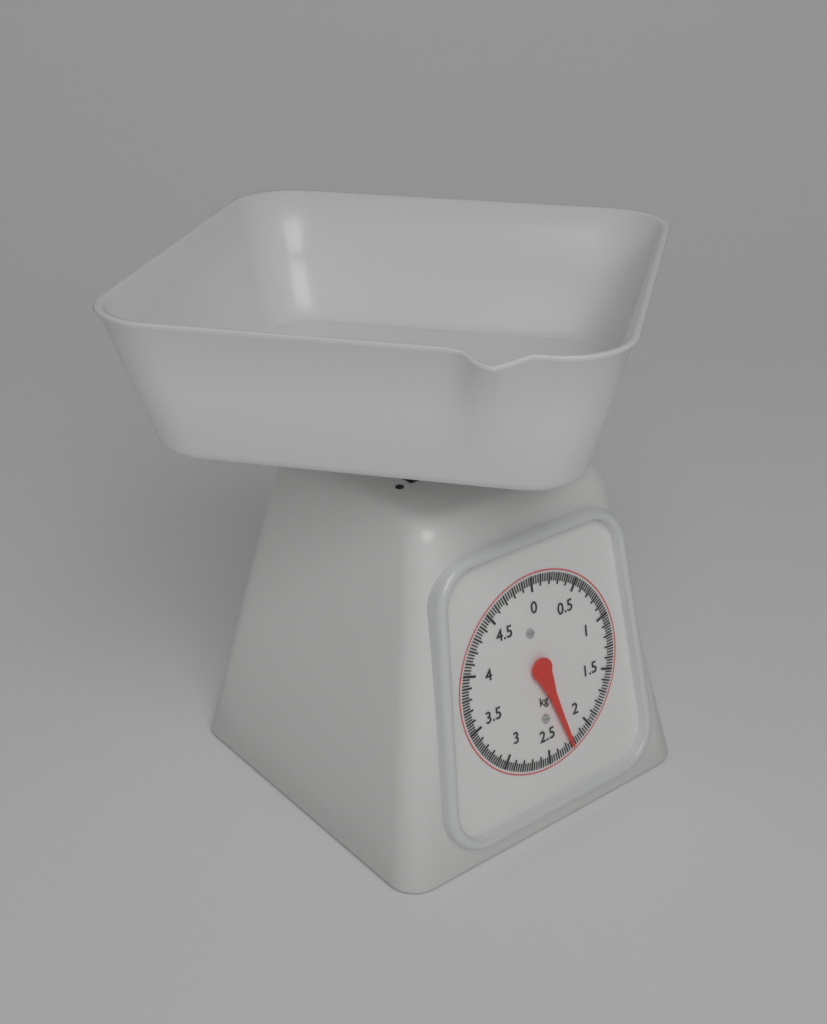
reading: 2.250 kg
